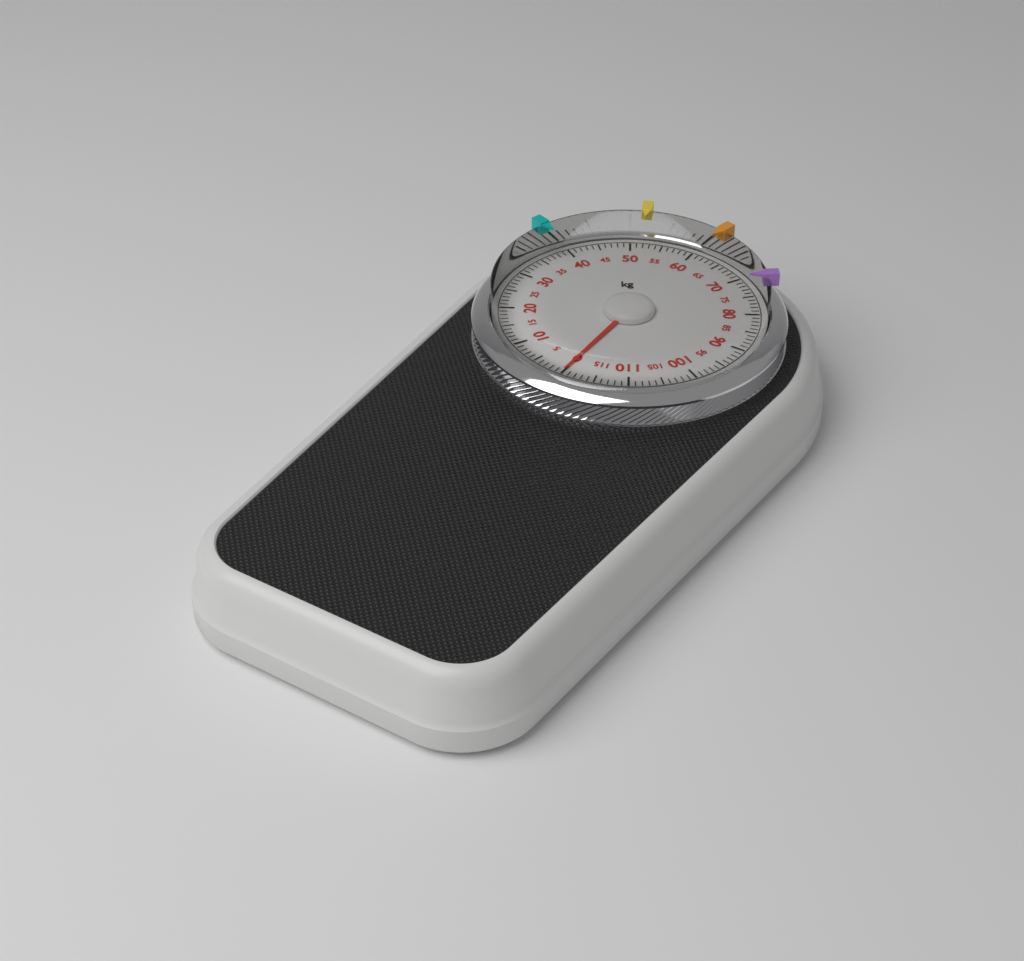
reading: 0 kg
